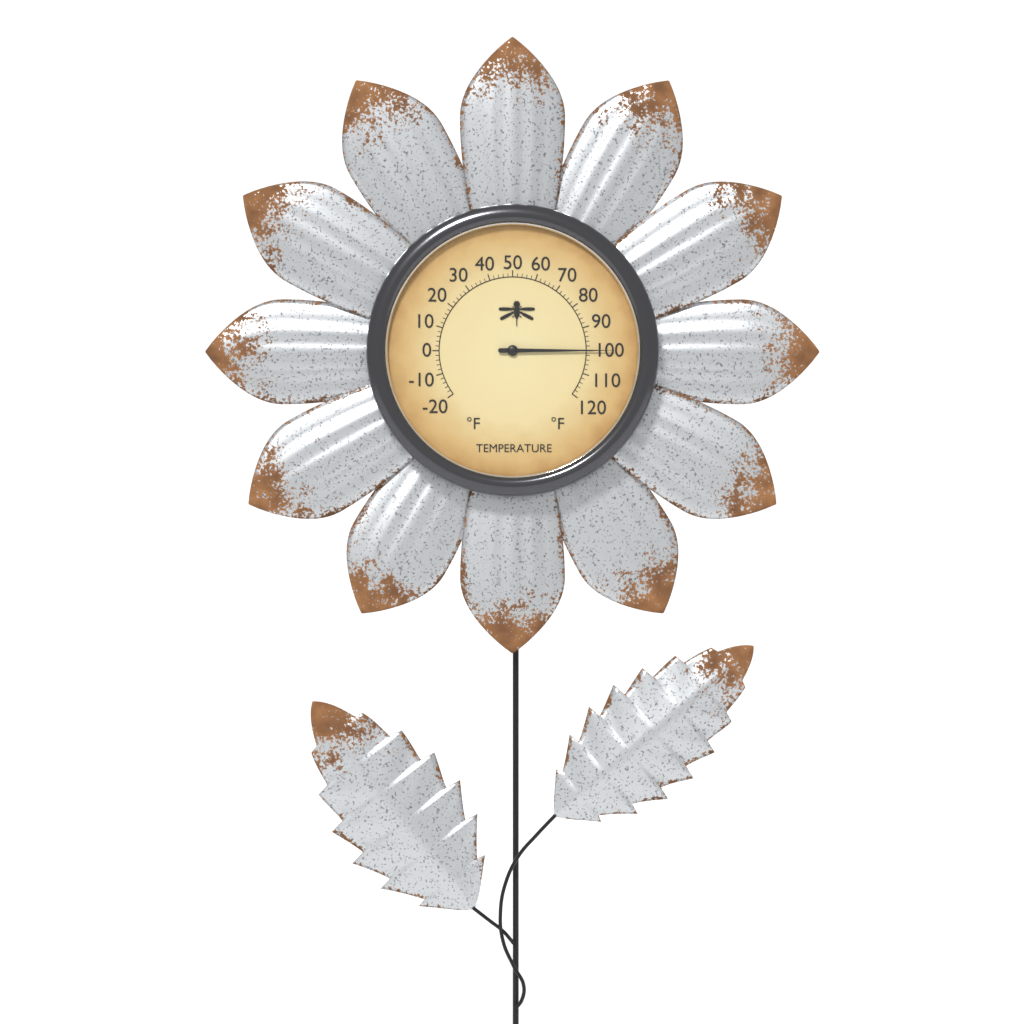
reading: 100 °F
